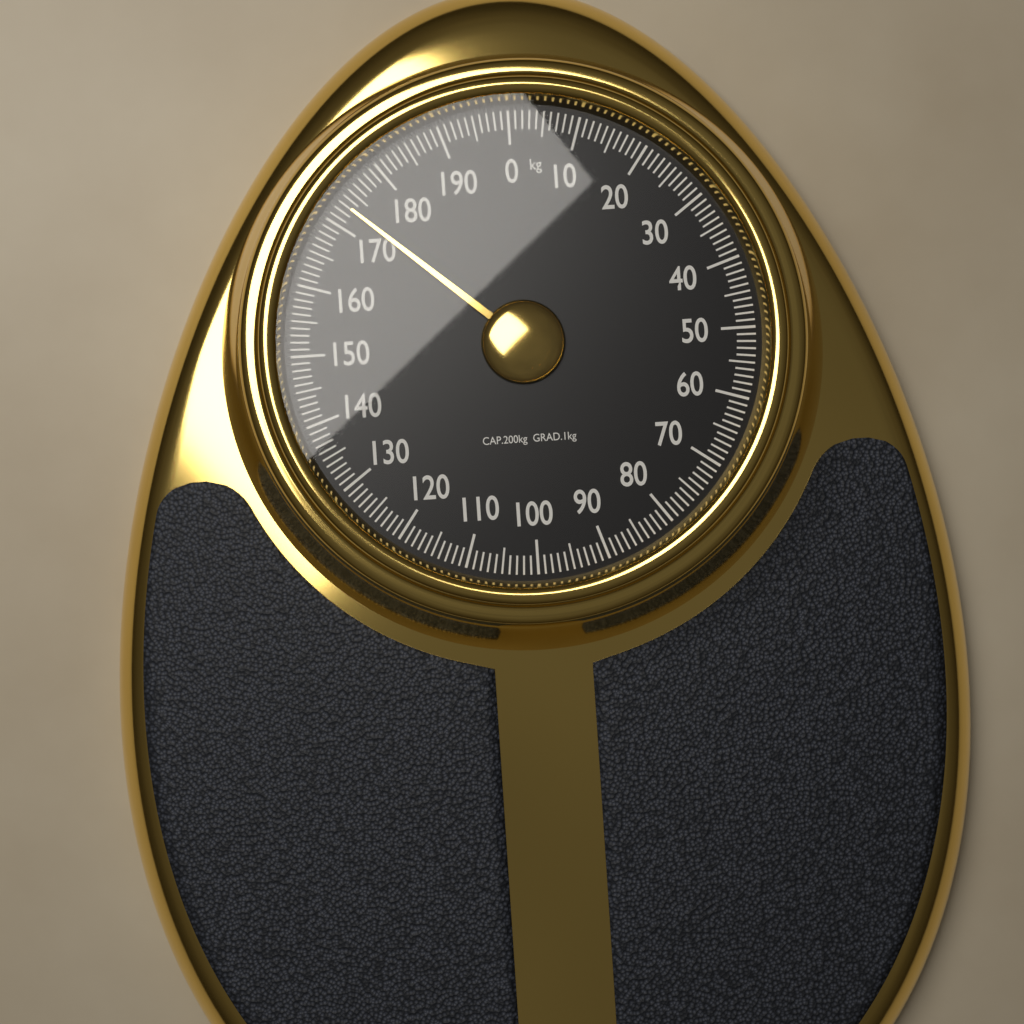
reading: 173 kg
